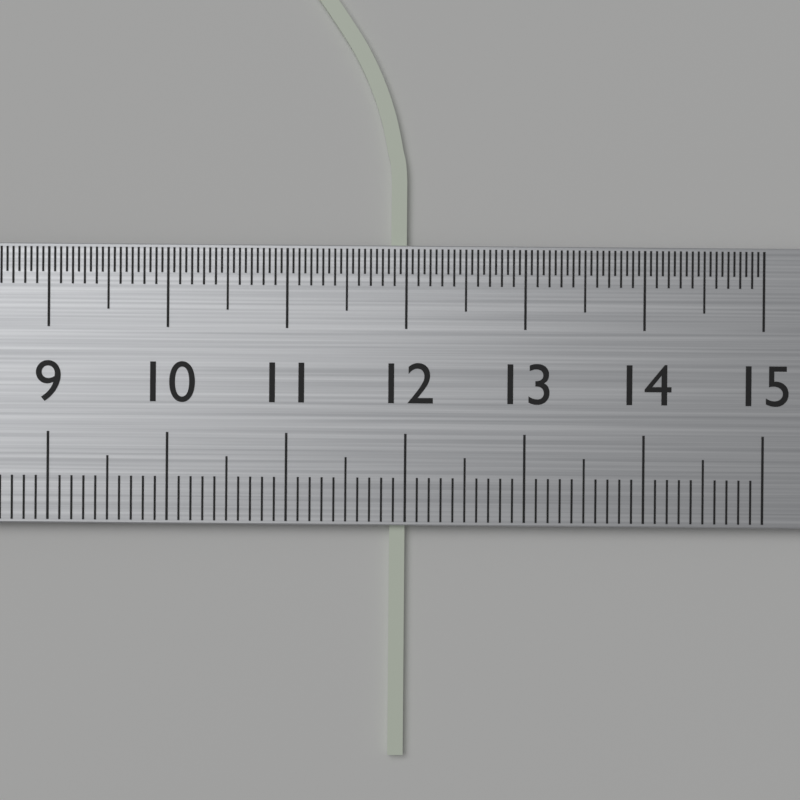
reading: 12.0 cm
